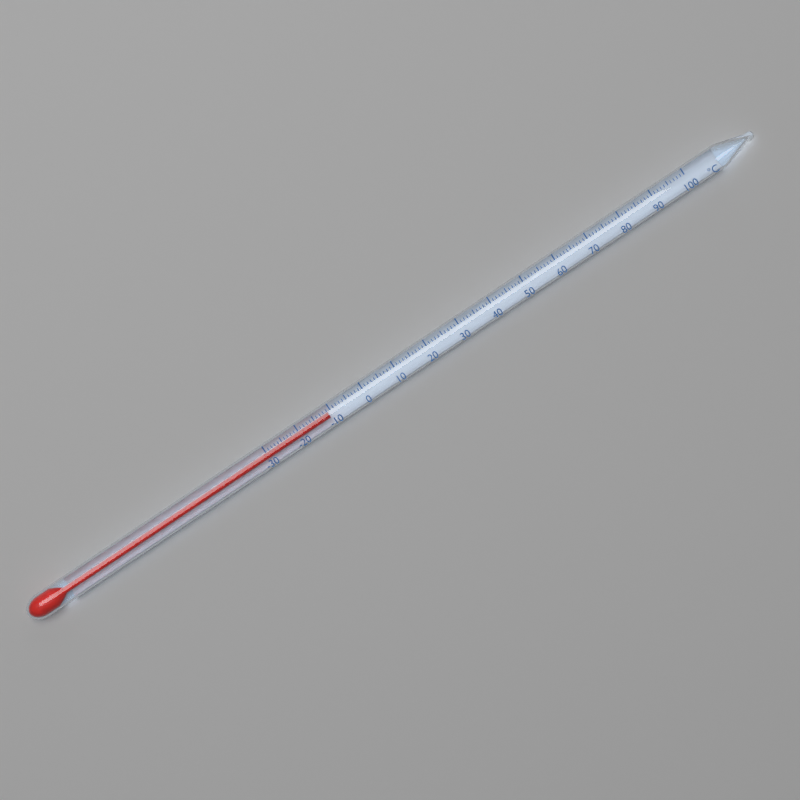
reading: -11 °C
